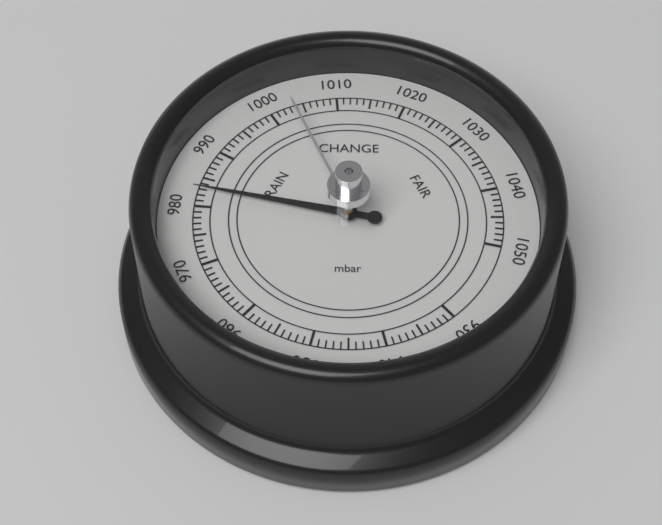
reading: 983 mbar
